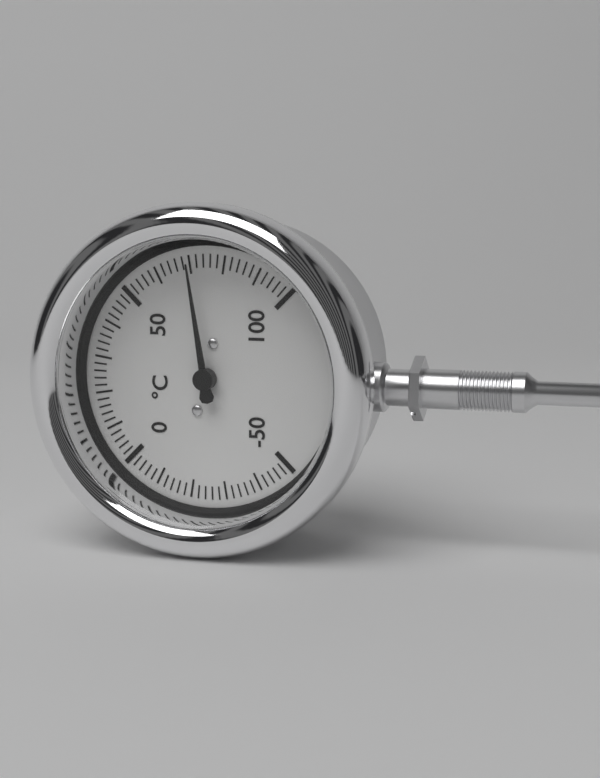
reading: 70 °C
